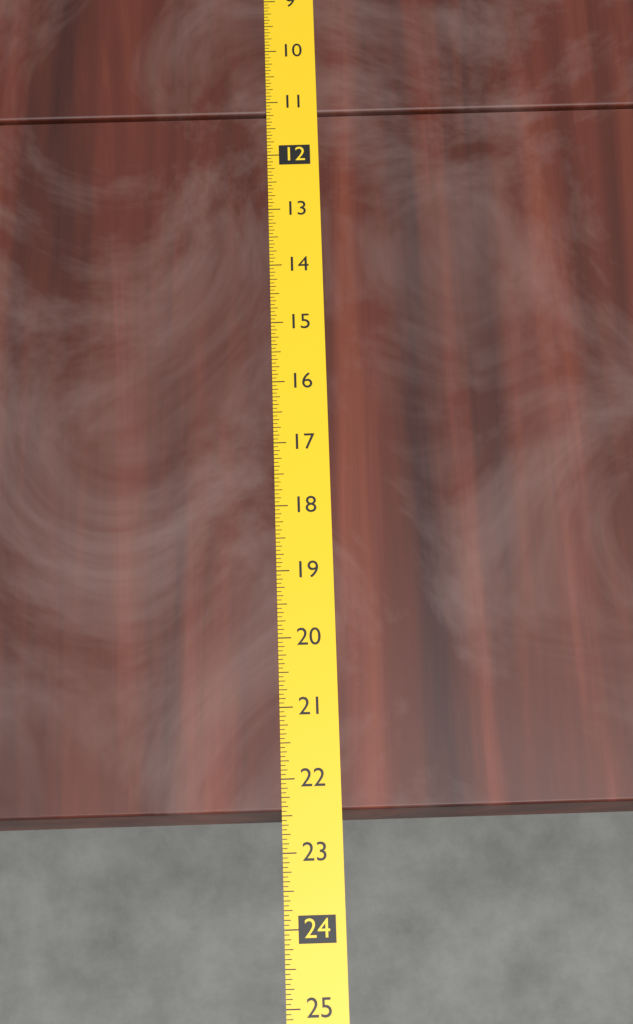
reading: 22.4375 (no unit)
